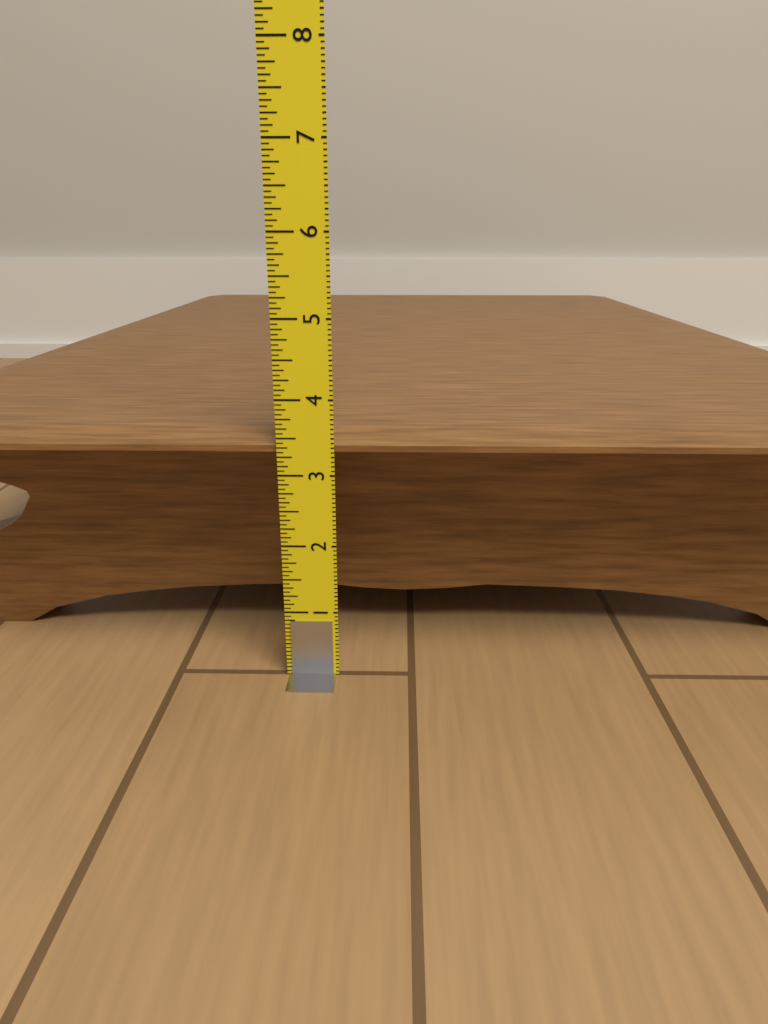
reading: 3.5000 in
